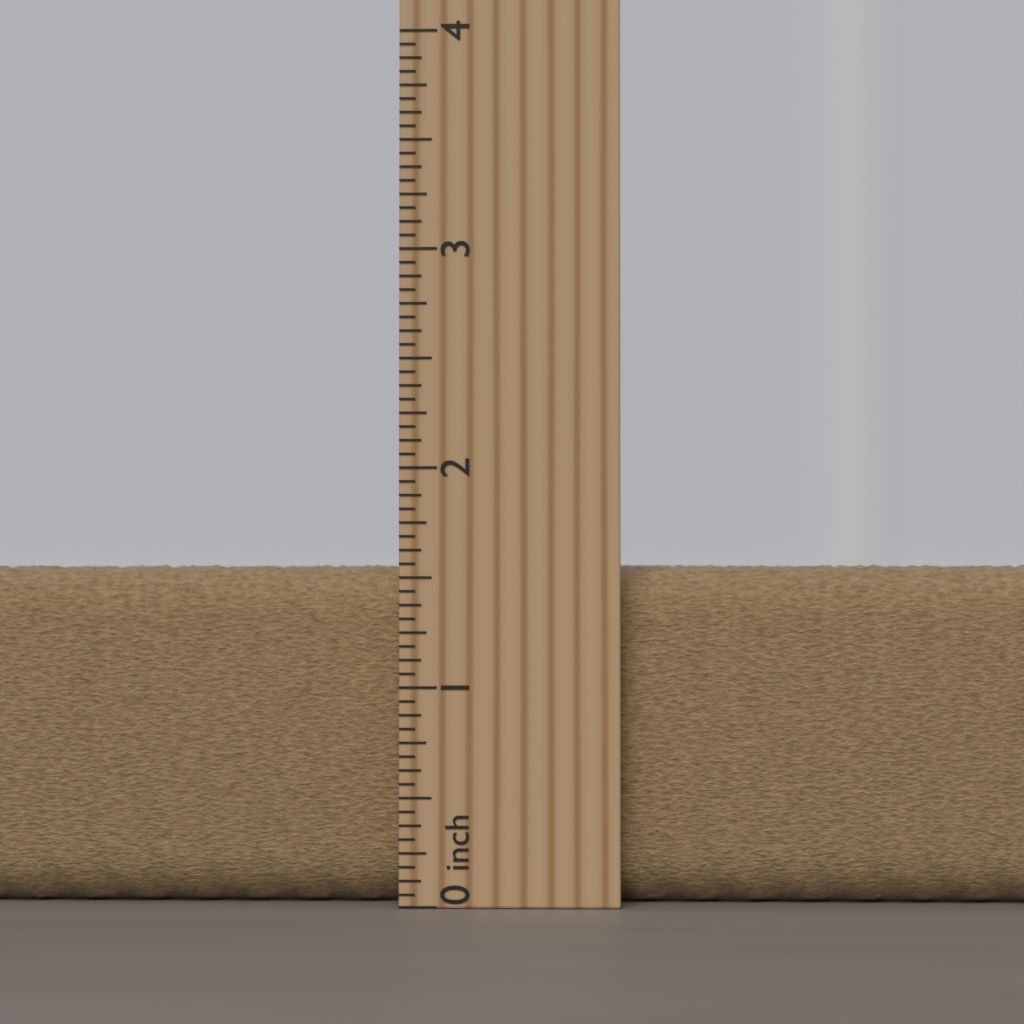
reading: 1.5625 inch
